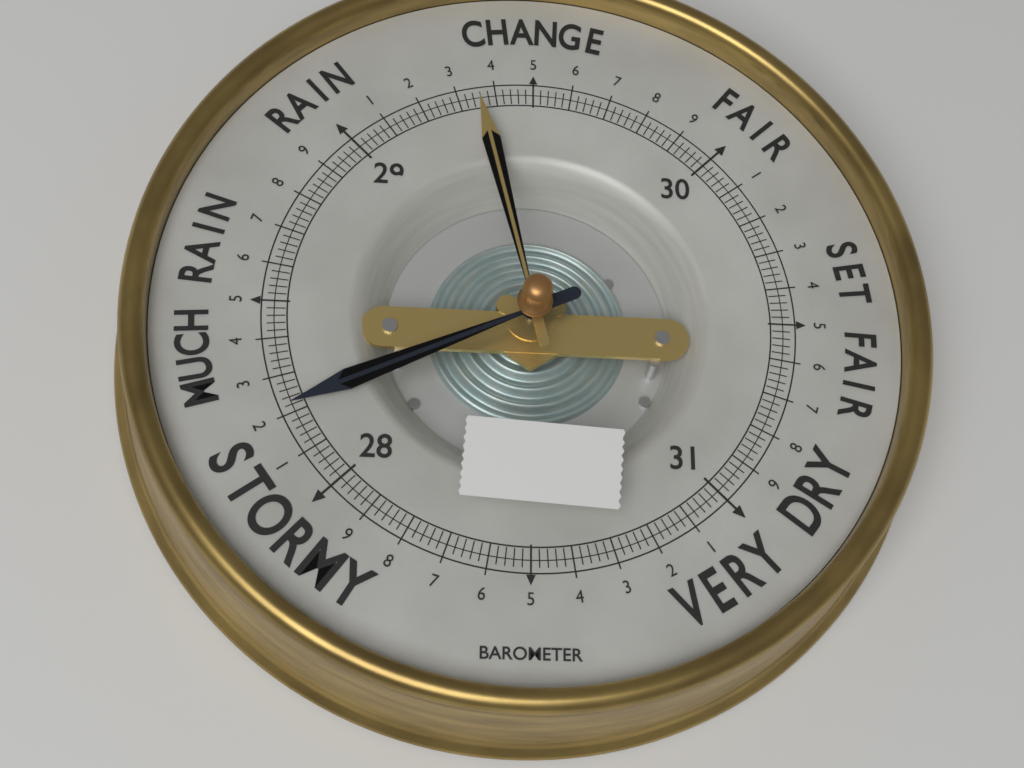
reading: 28.22 (no unit)
